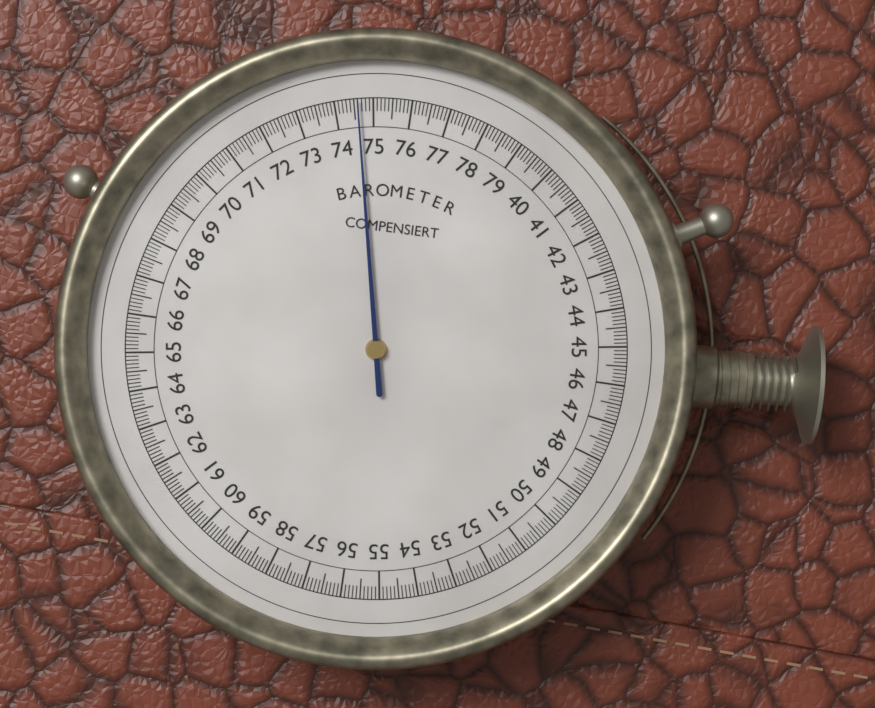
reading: 74.6 (no unit)
